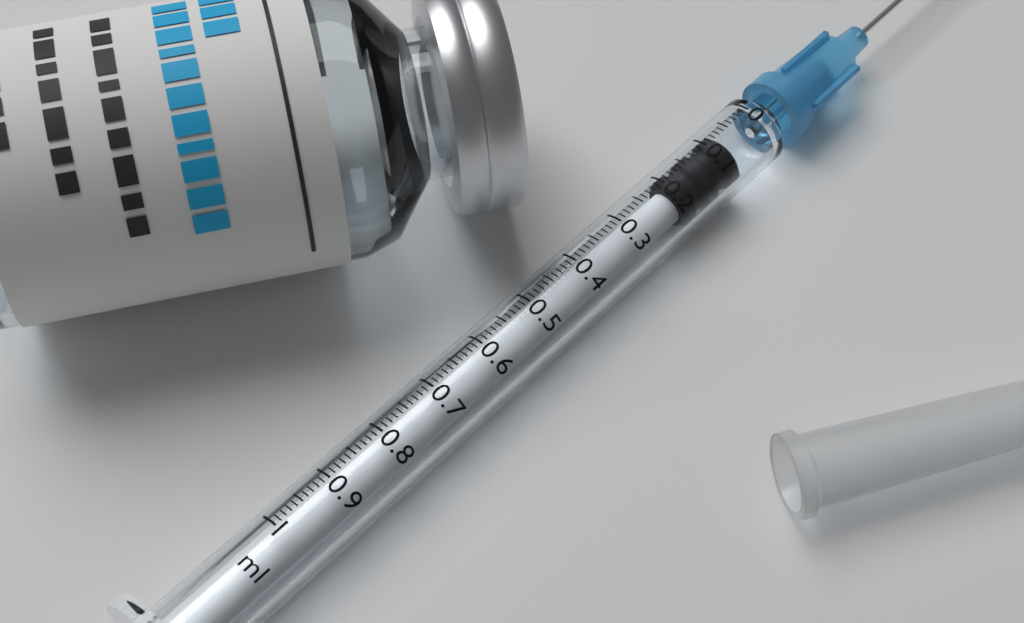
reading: 0.07 ml
